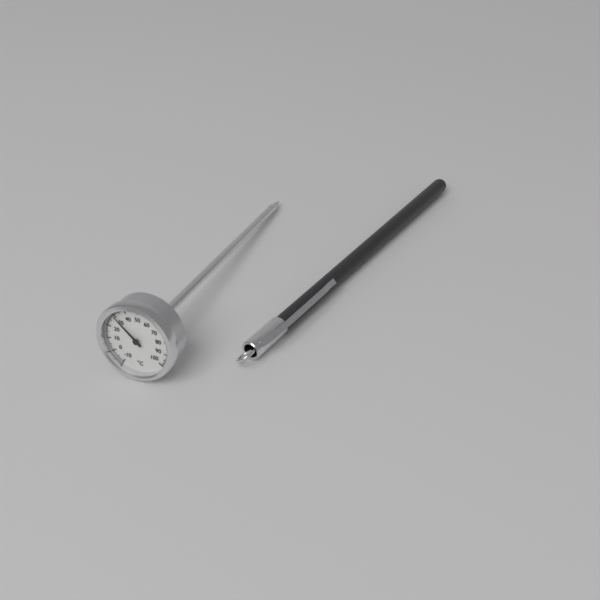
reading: 30 °C
